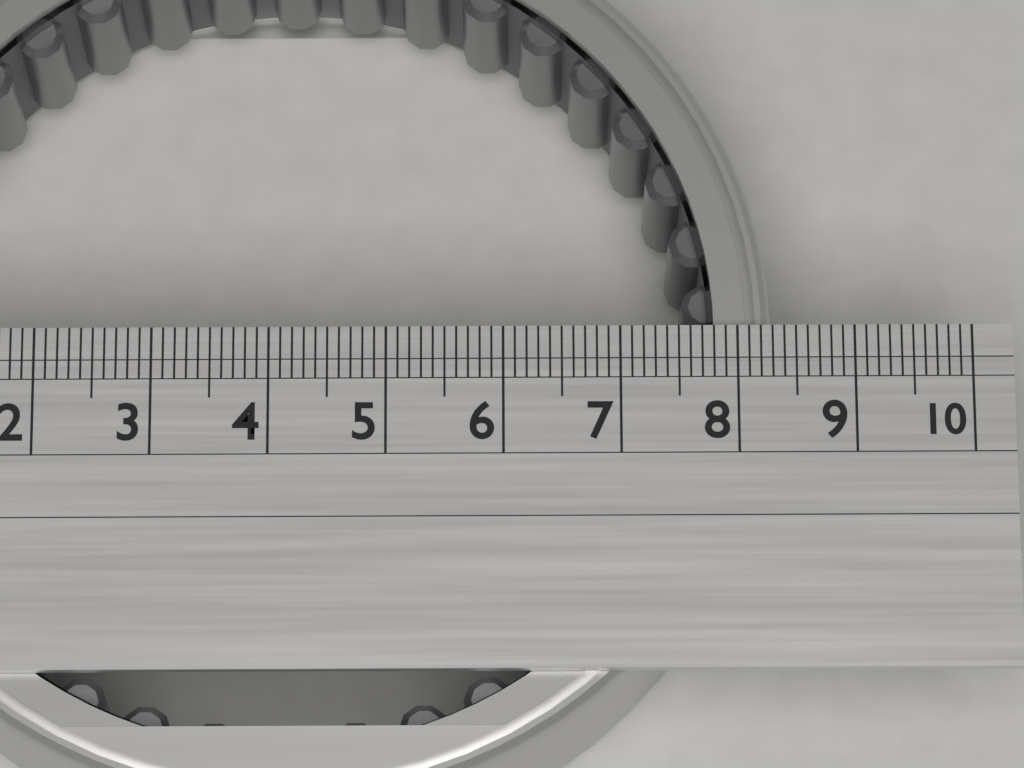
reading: 8.3 (no unit)
